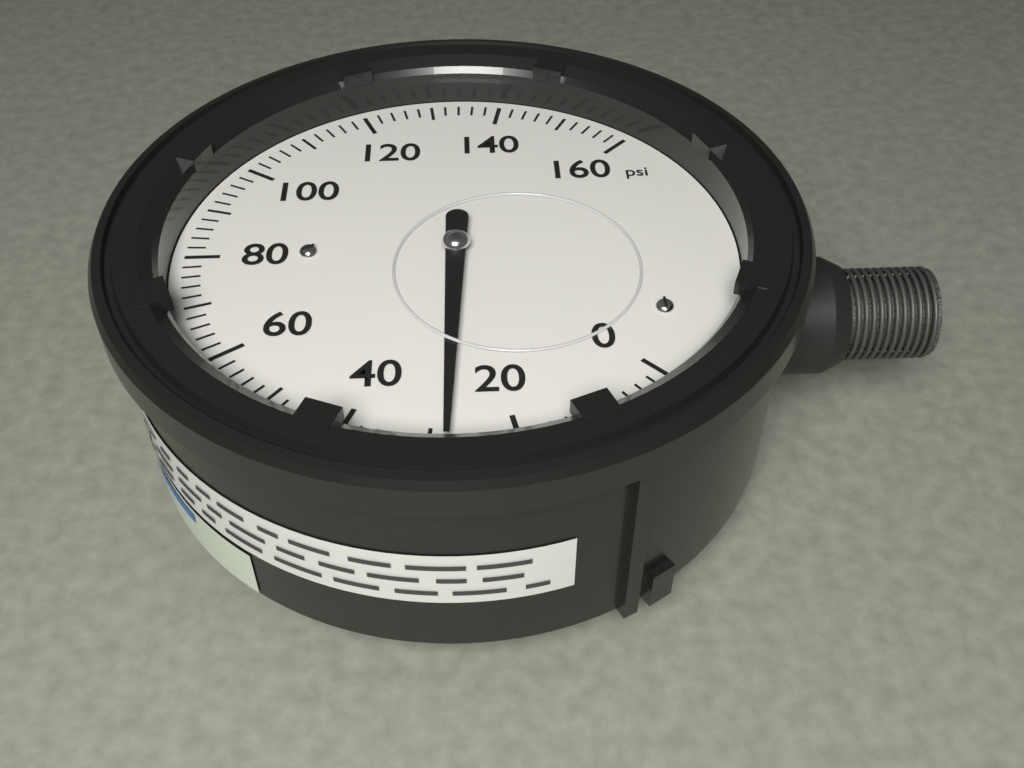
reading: 28 psi
